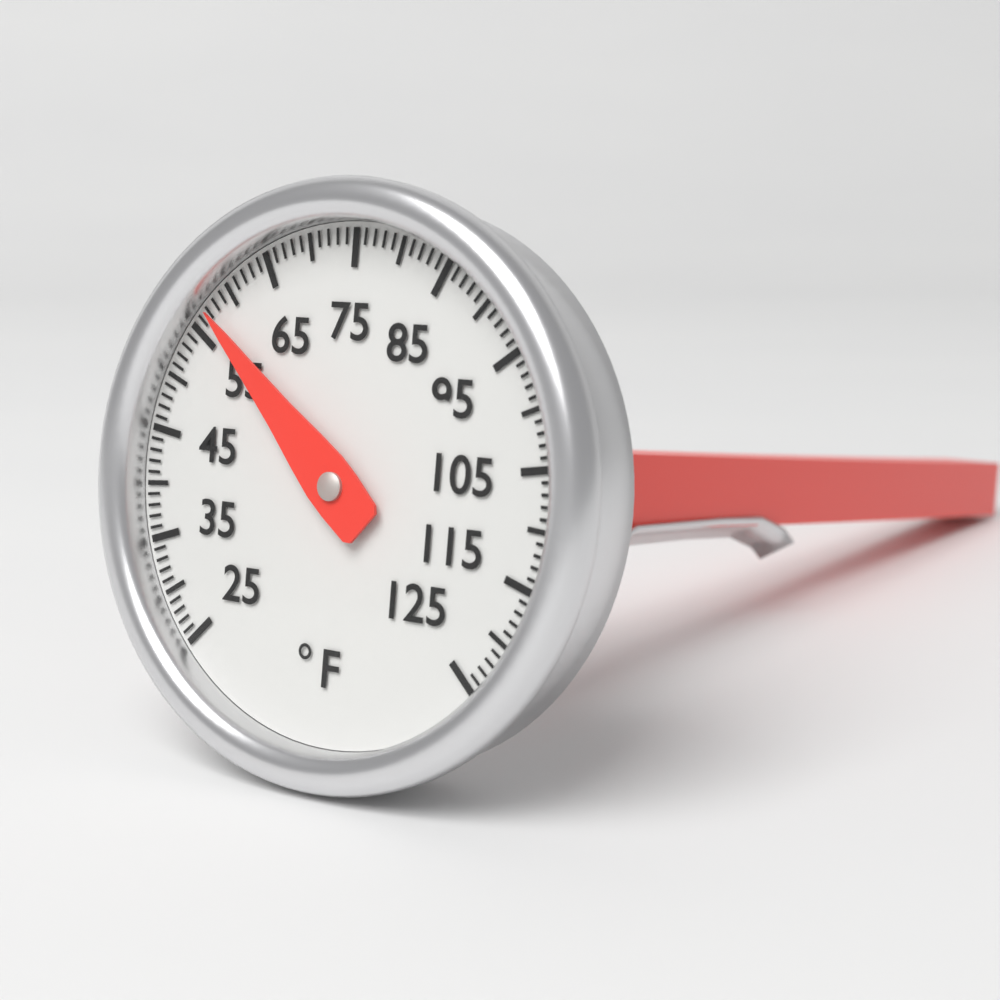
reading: 57 °F
